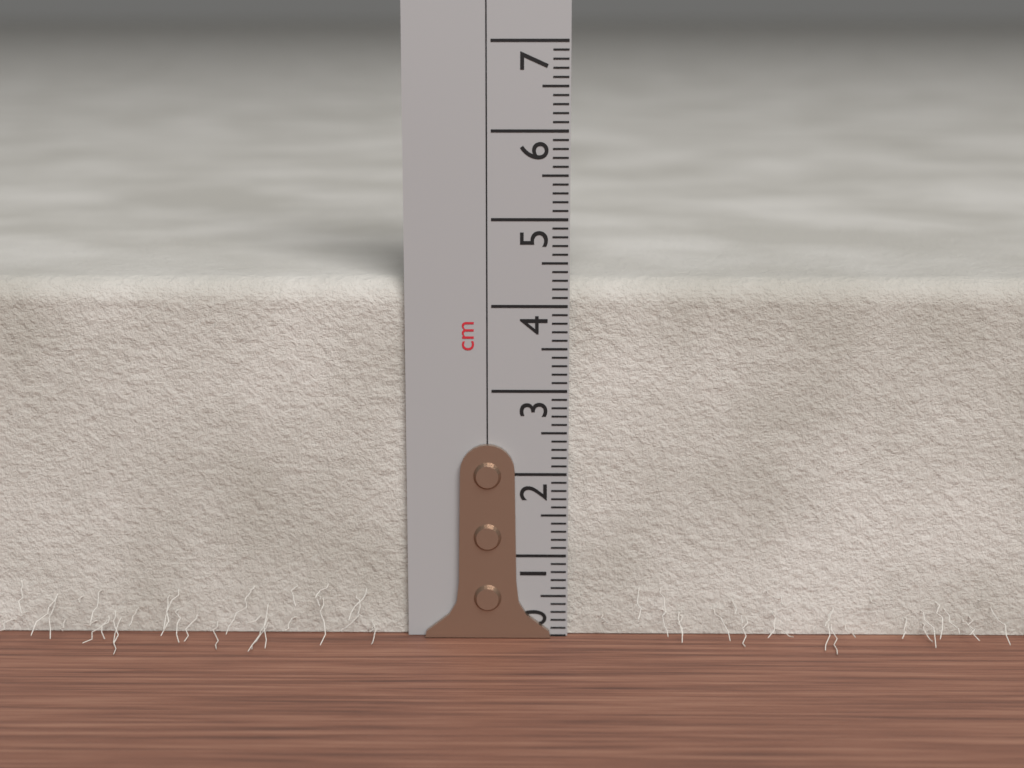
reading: 4.3 cm
